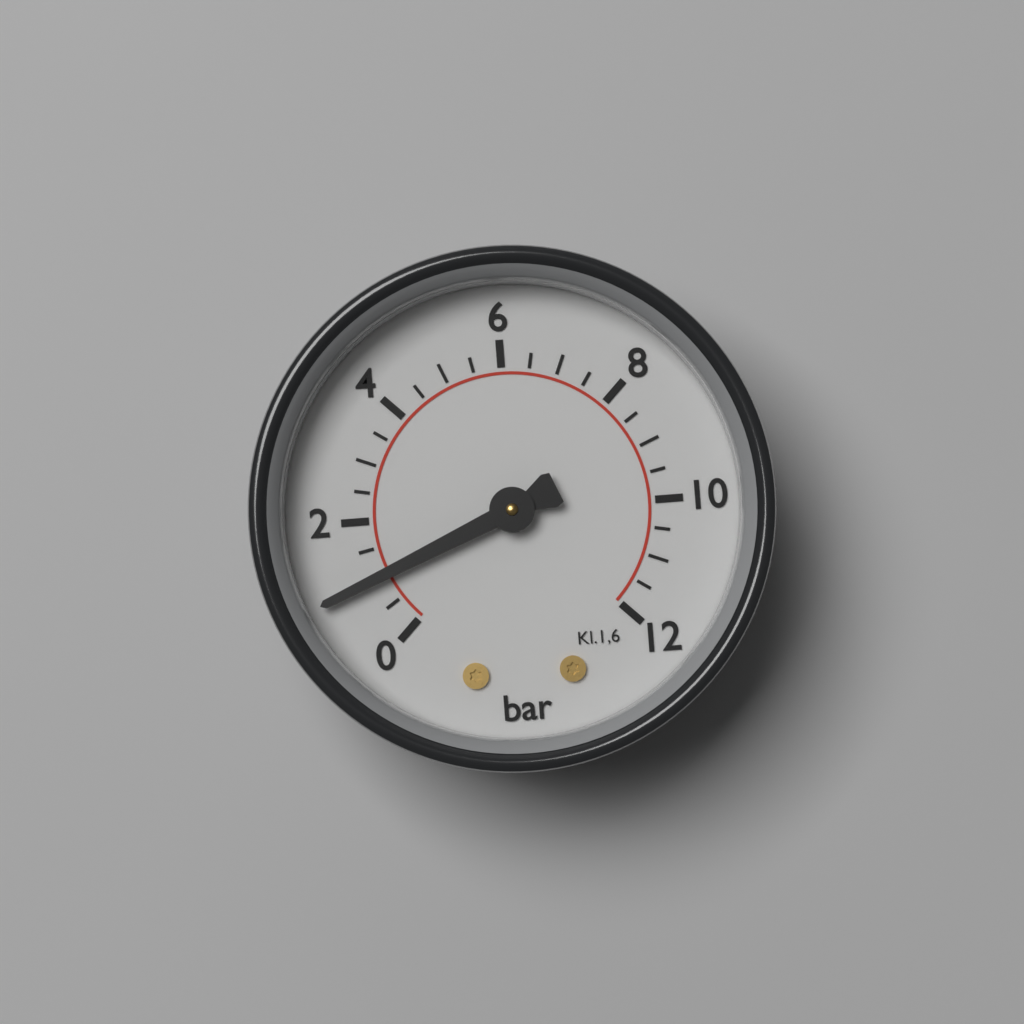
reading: 1.0 bar
